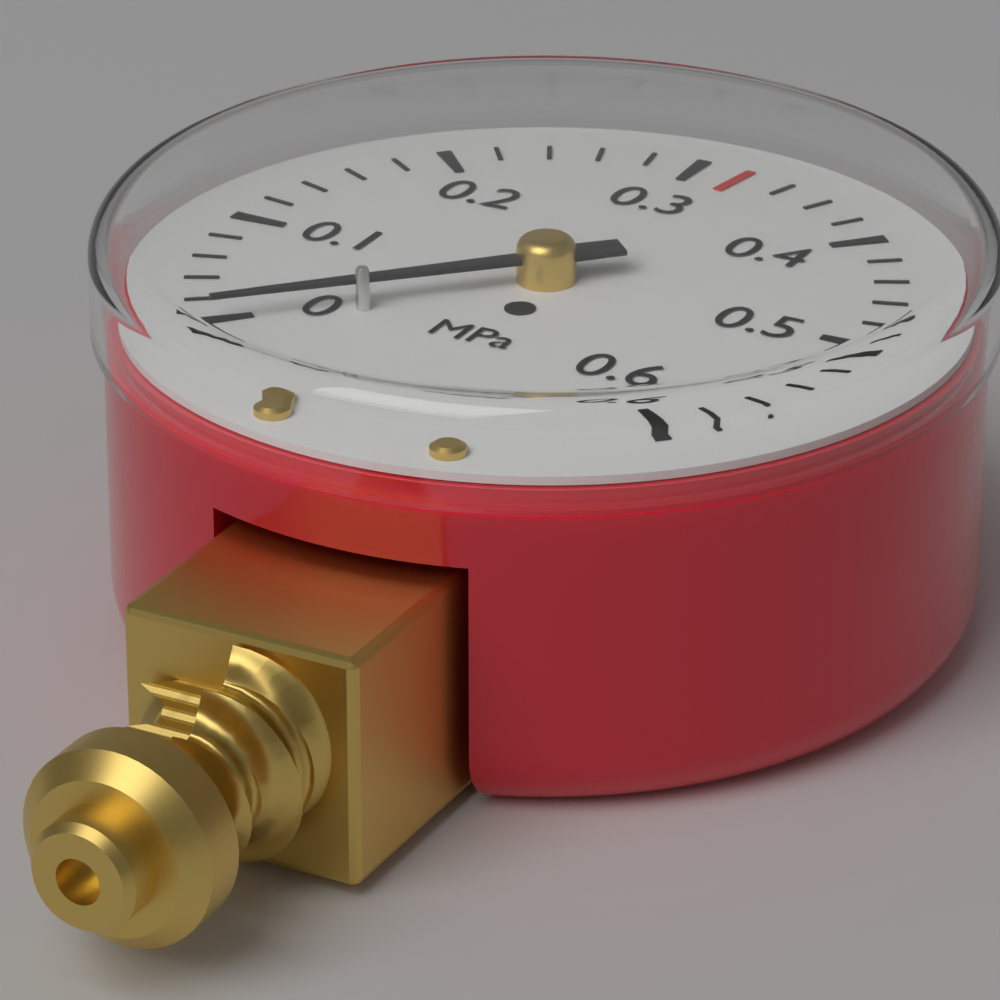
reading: 0.00 MPa
